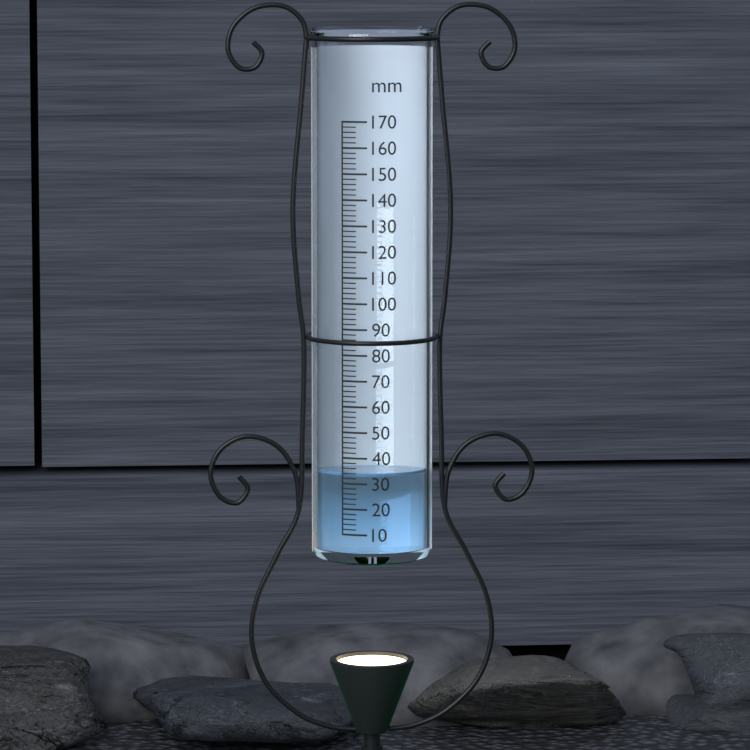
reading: 34 mm
